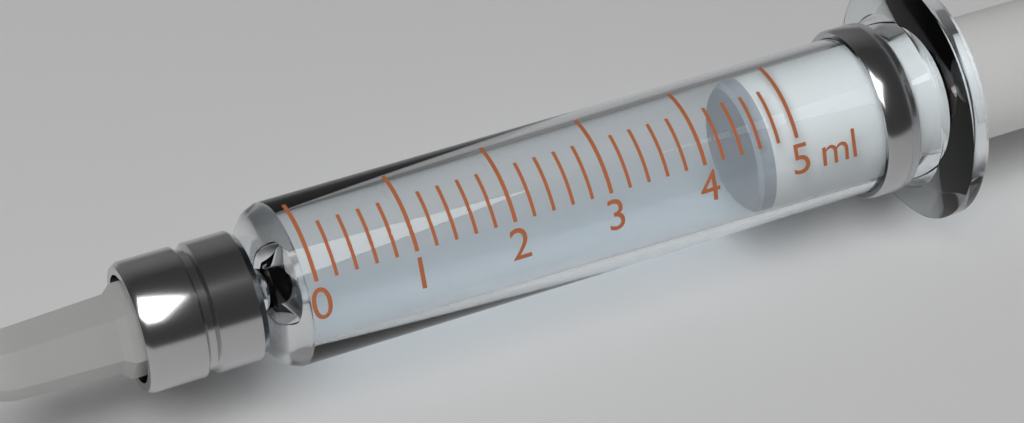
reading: 4.6 ml
